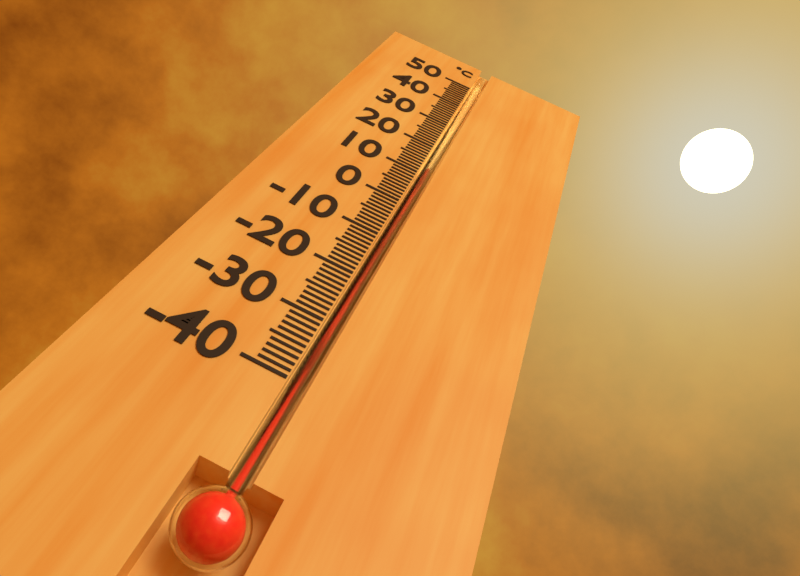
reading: 12 °C
